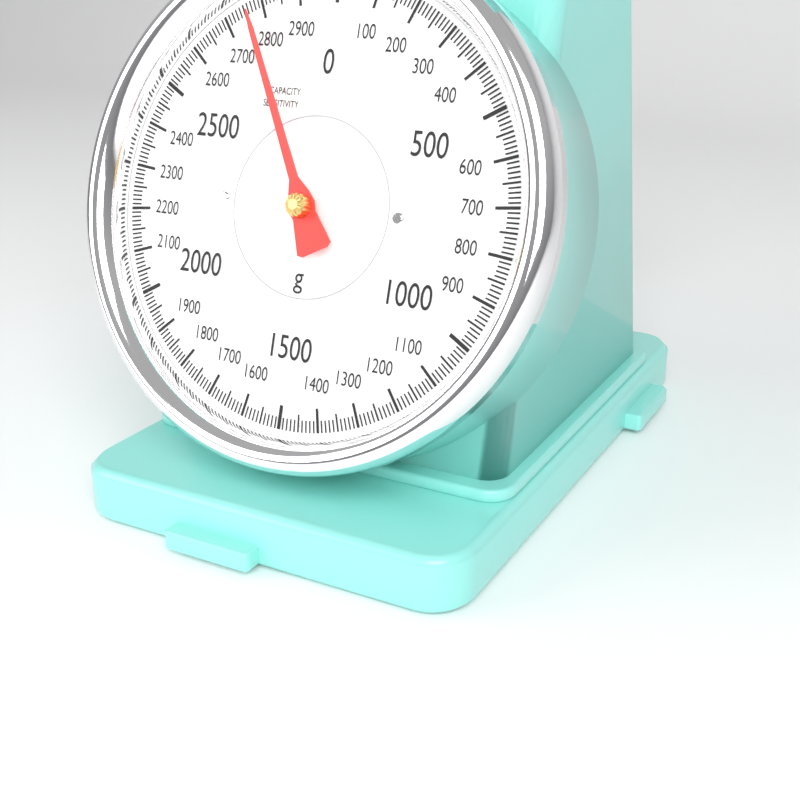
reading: 2770 g
